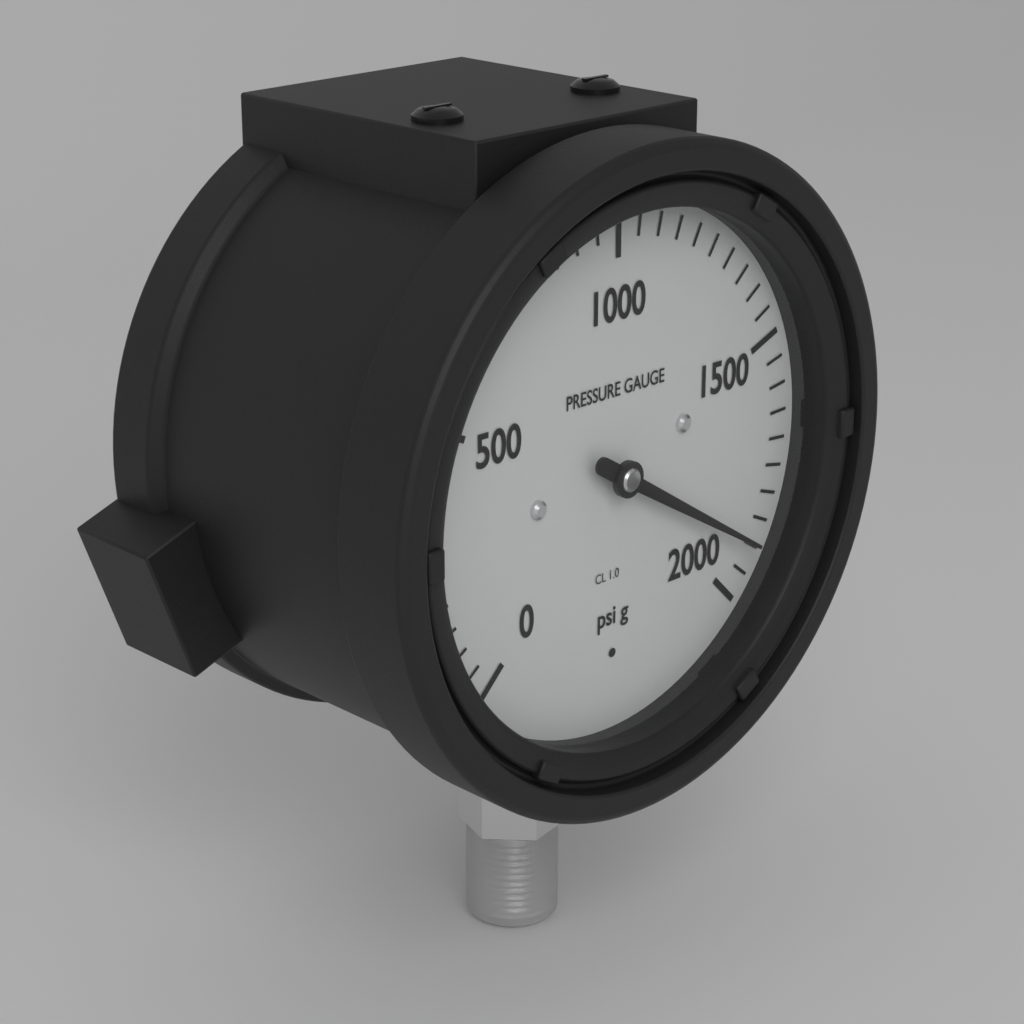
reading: 1900 psi
